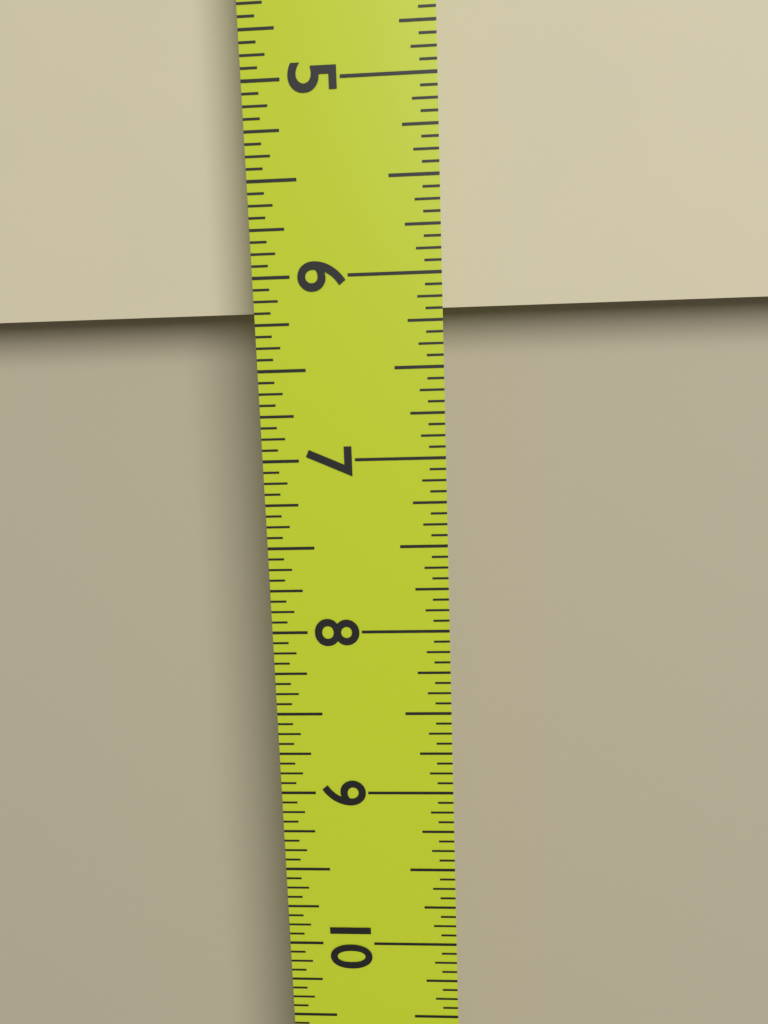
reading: 6.1875 in
